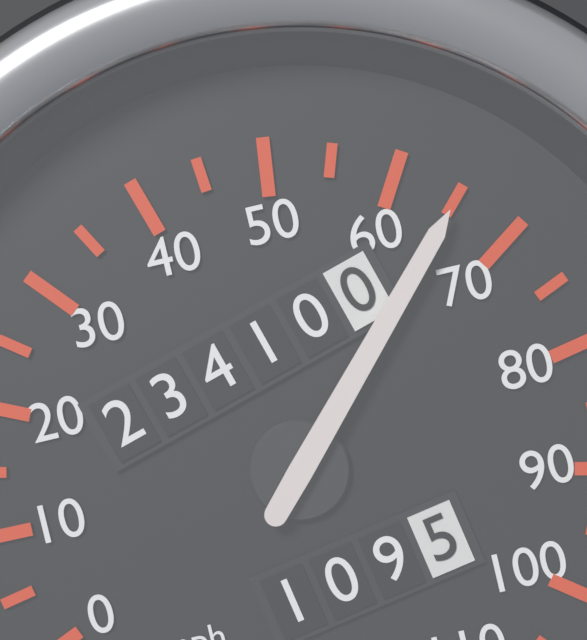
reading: 65 mph
